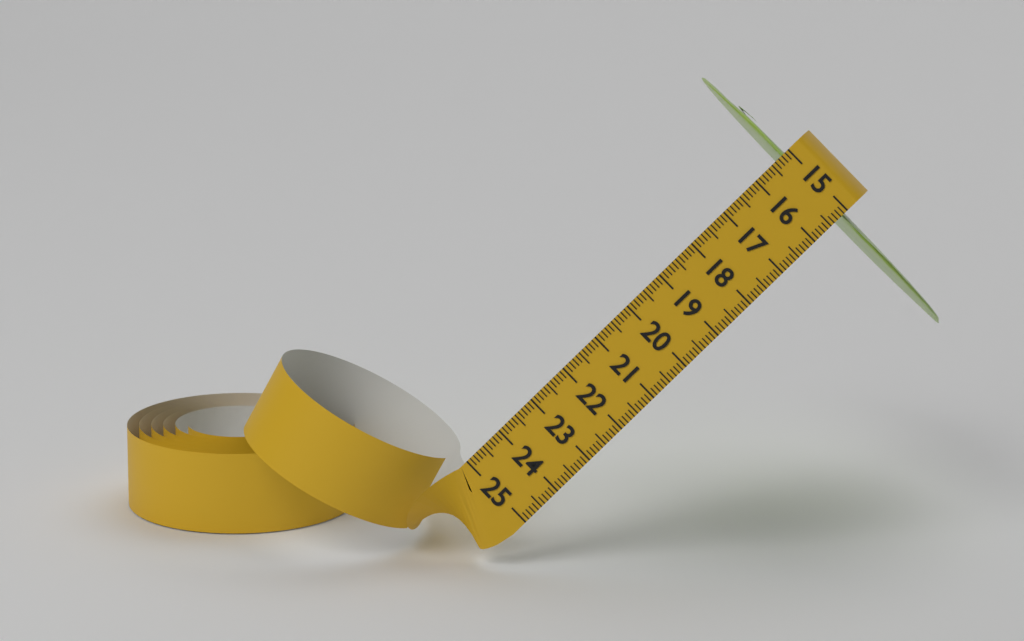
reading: 15.3 (no unit)
